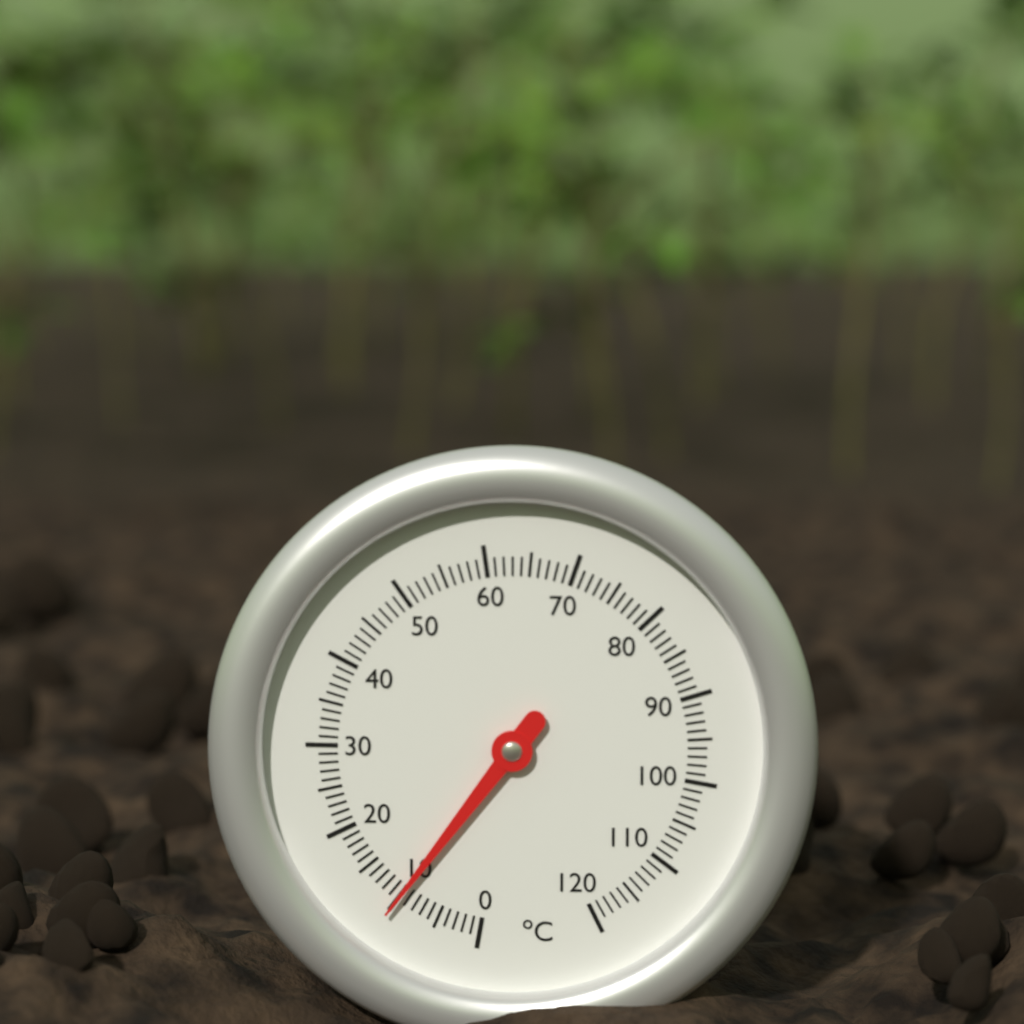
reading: 10 °C
